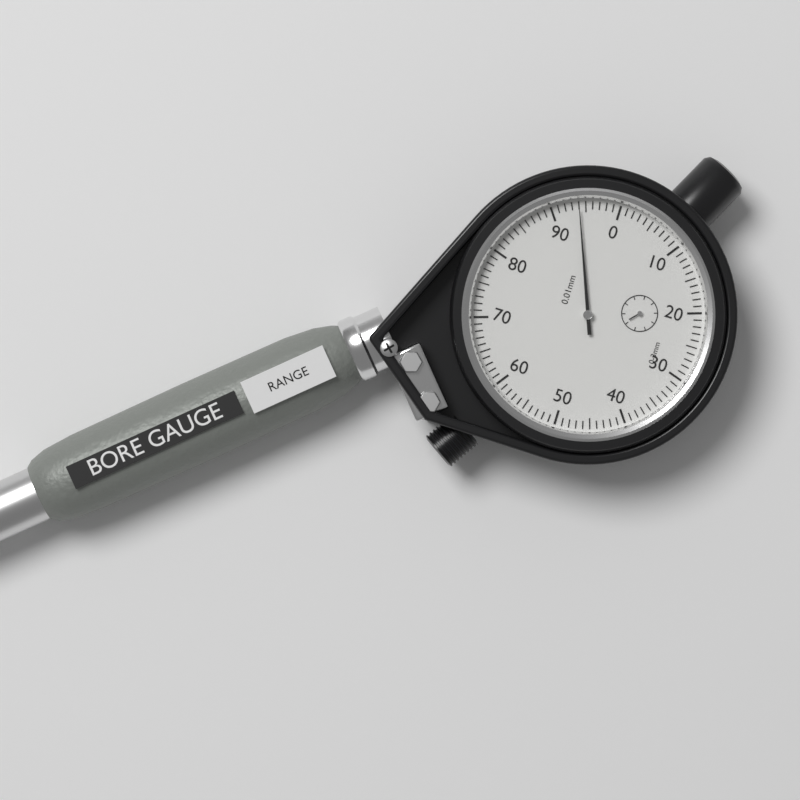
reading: 0.94 mm
